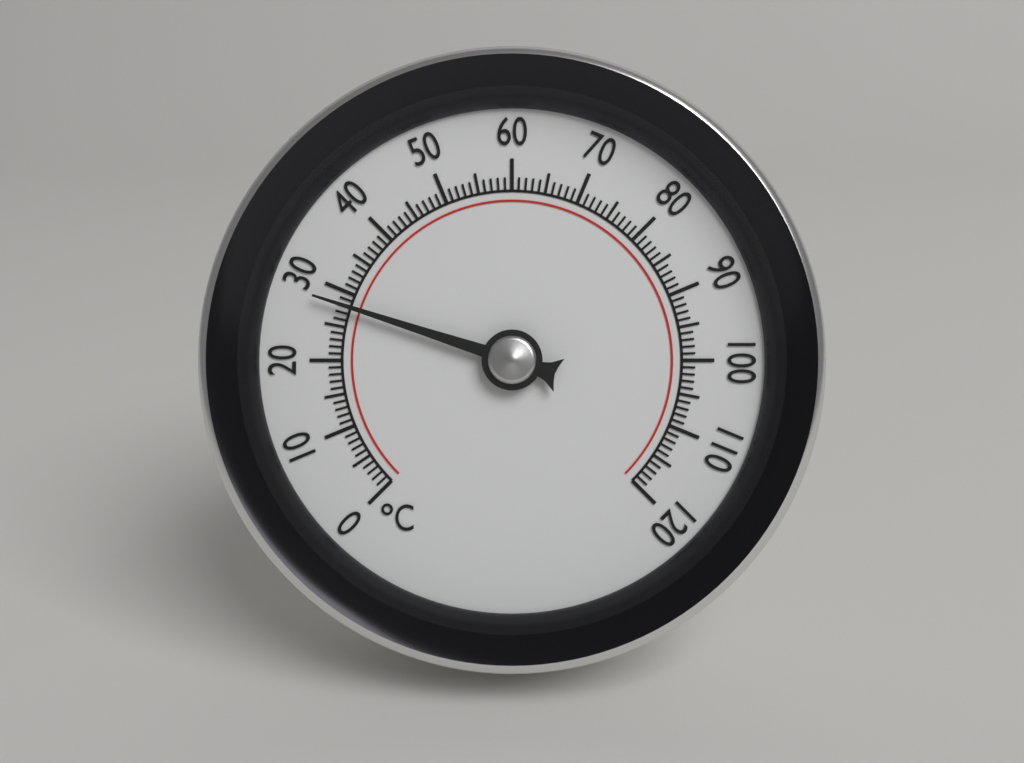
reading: 28 °C
